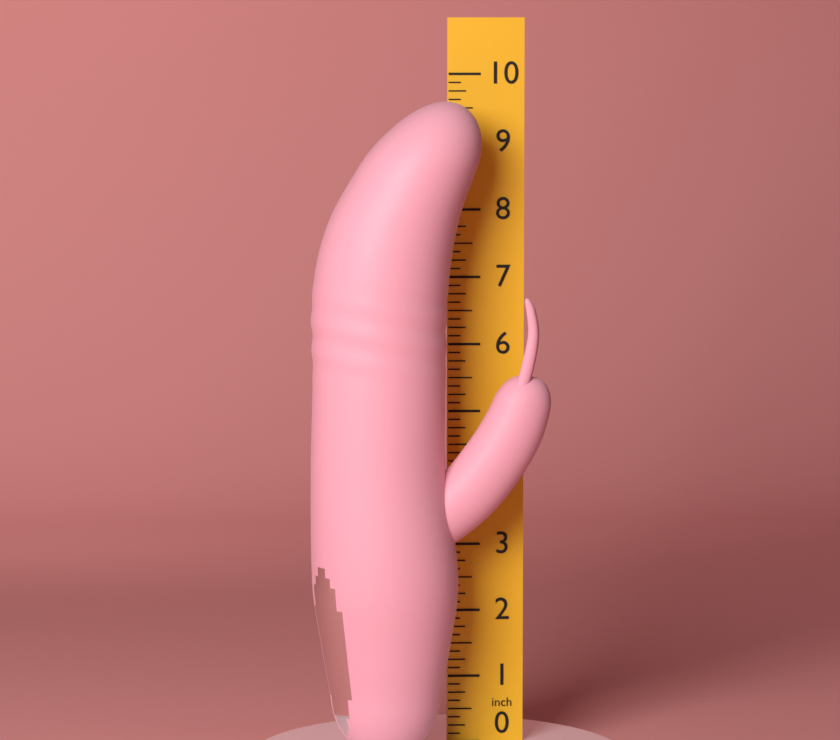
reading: 9.625 in
